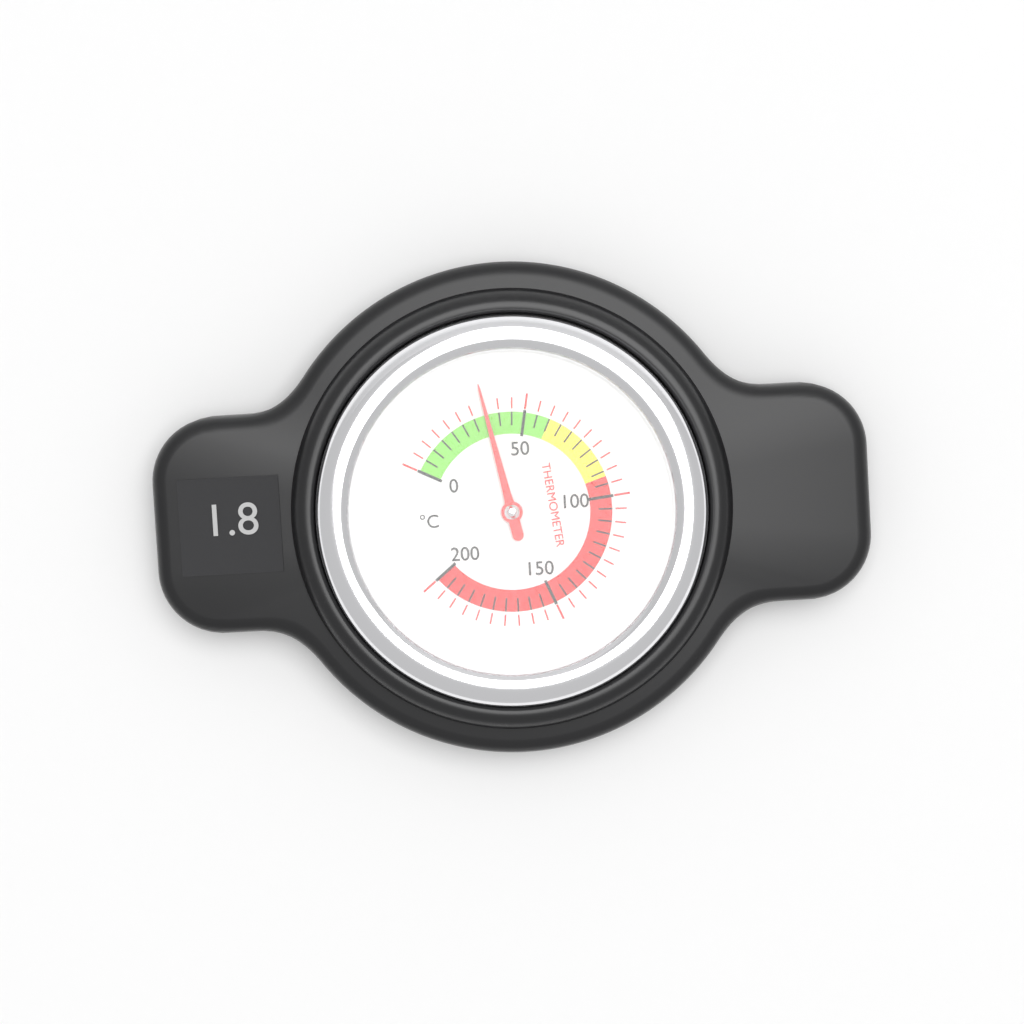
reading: 35 °C
